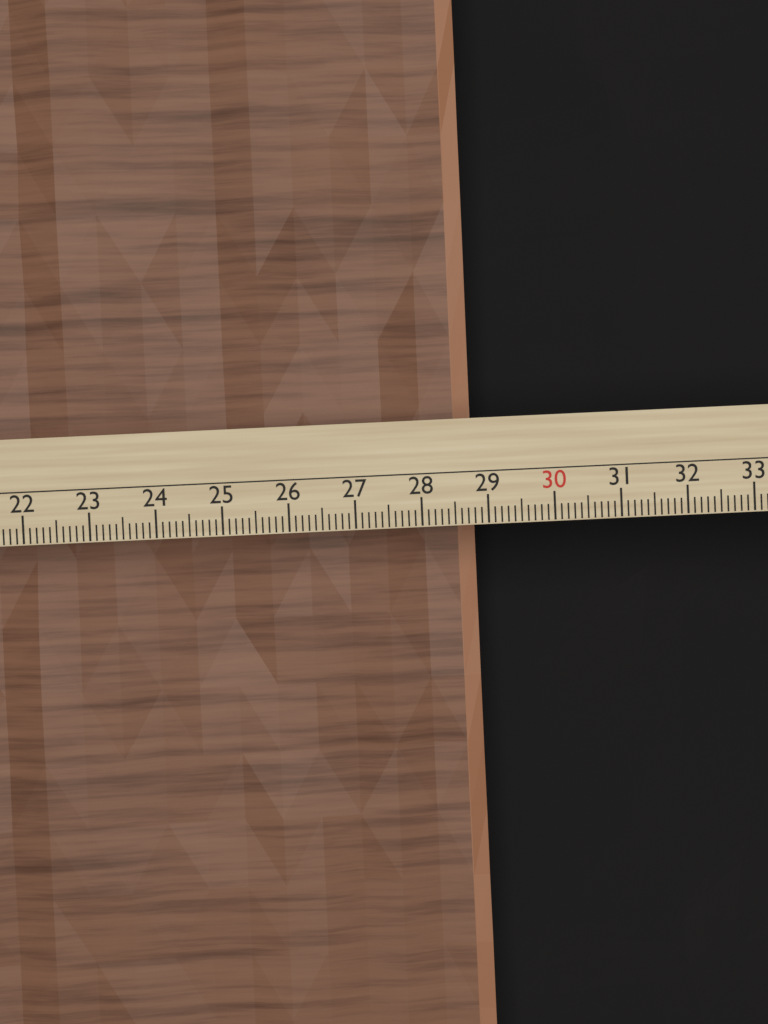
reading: 28.9 cm
